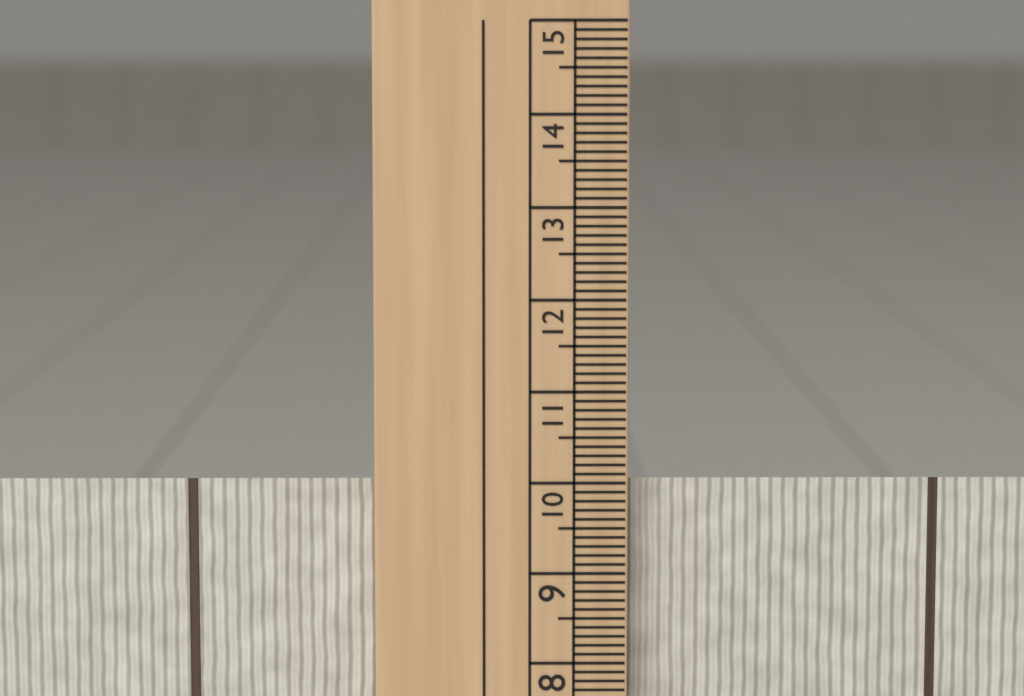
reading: 10.0 cm
